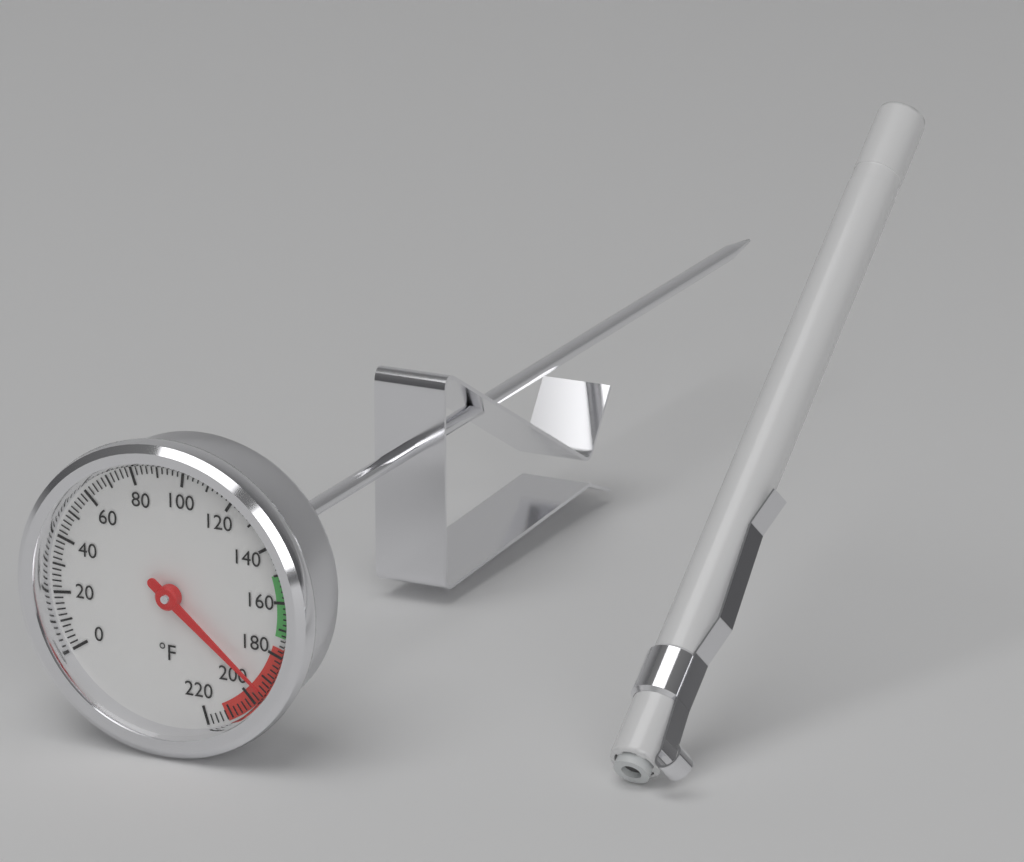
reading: 194 °F
